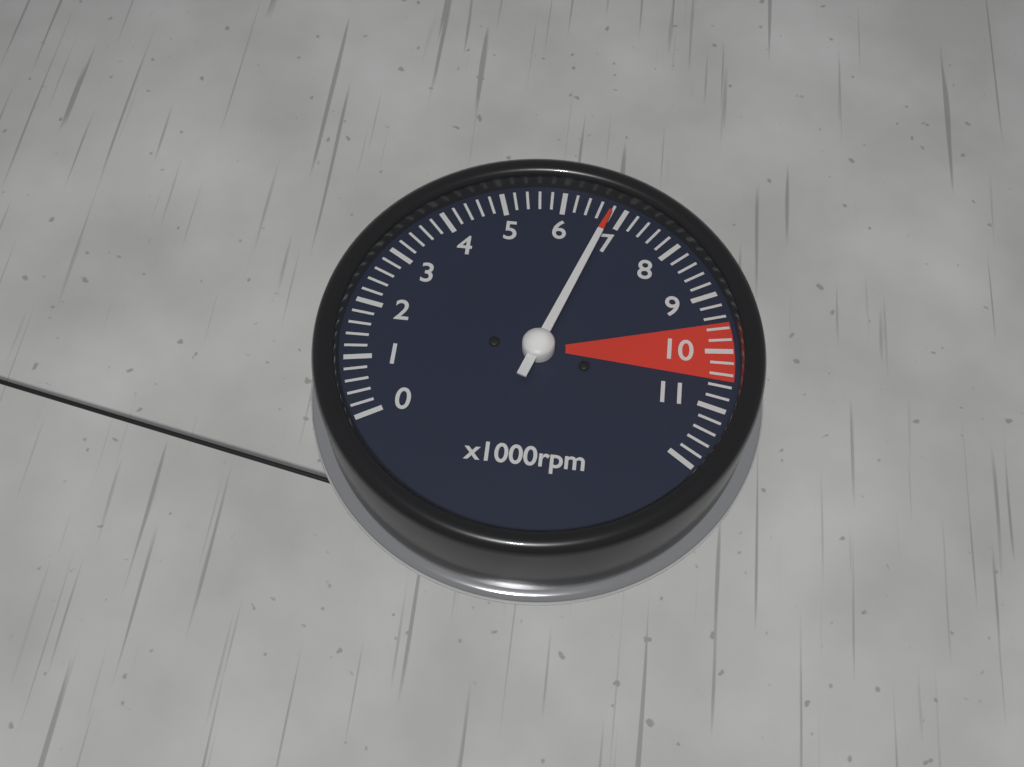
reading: 6800 rpm
